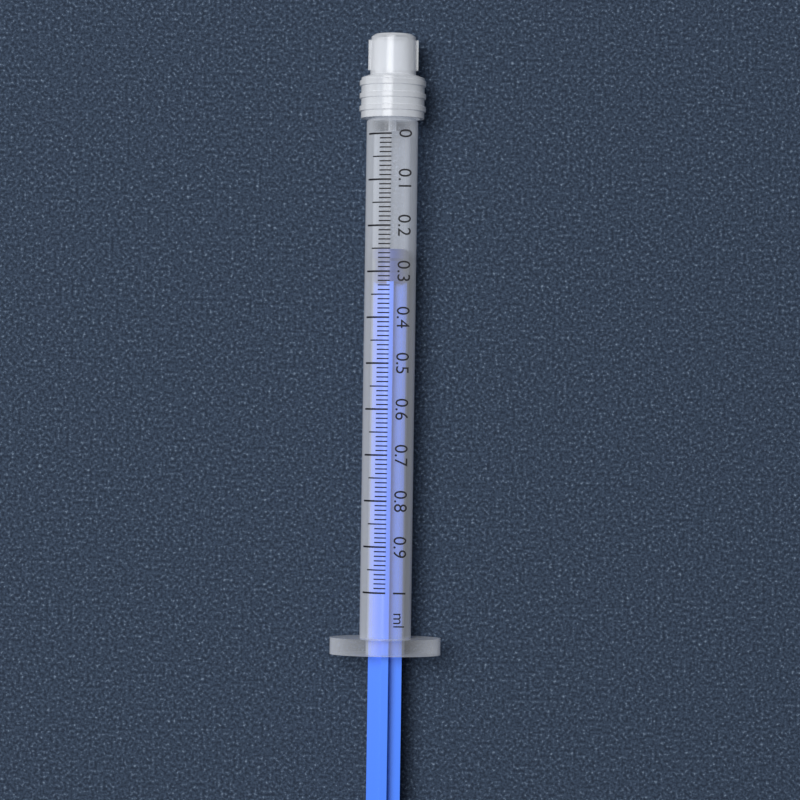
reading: 0.25 ml
